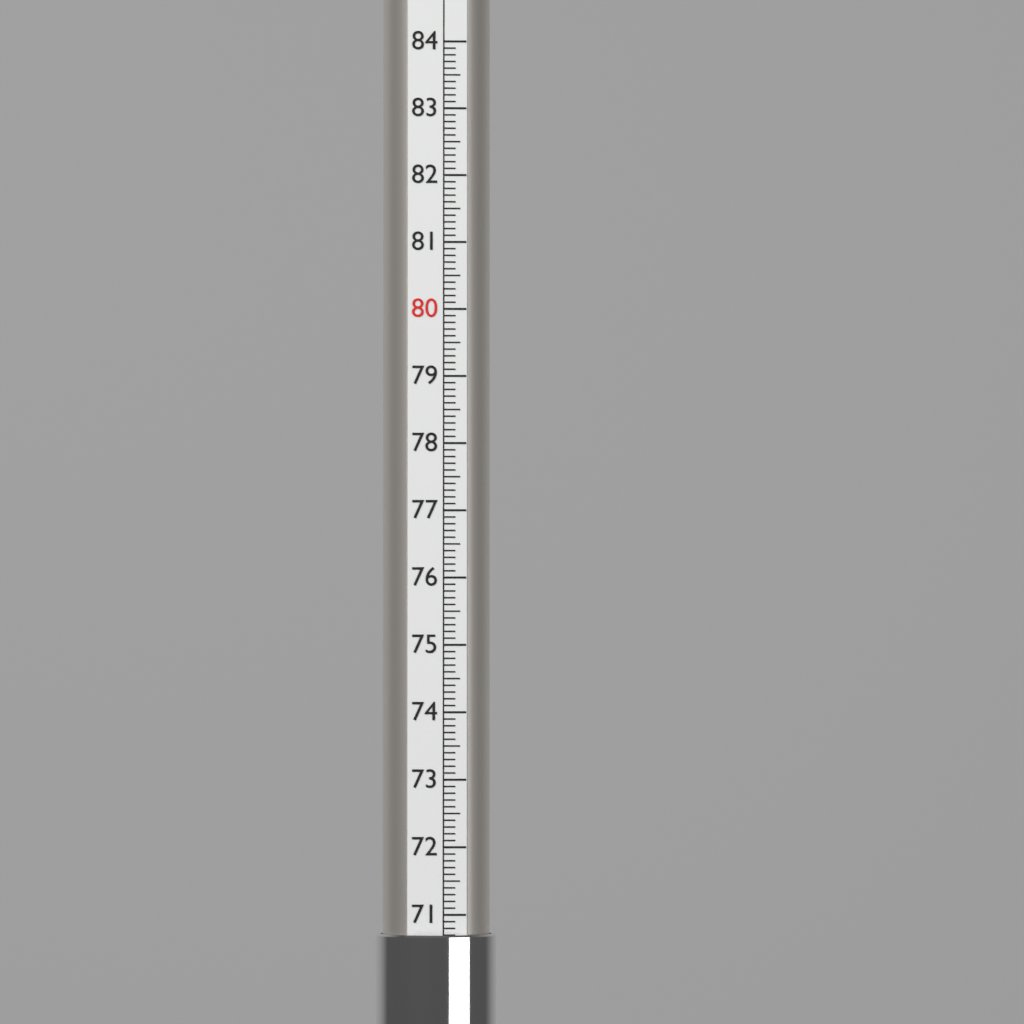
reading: 70.7 (no unit)
